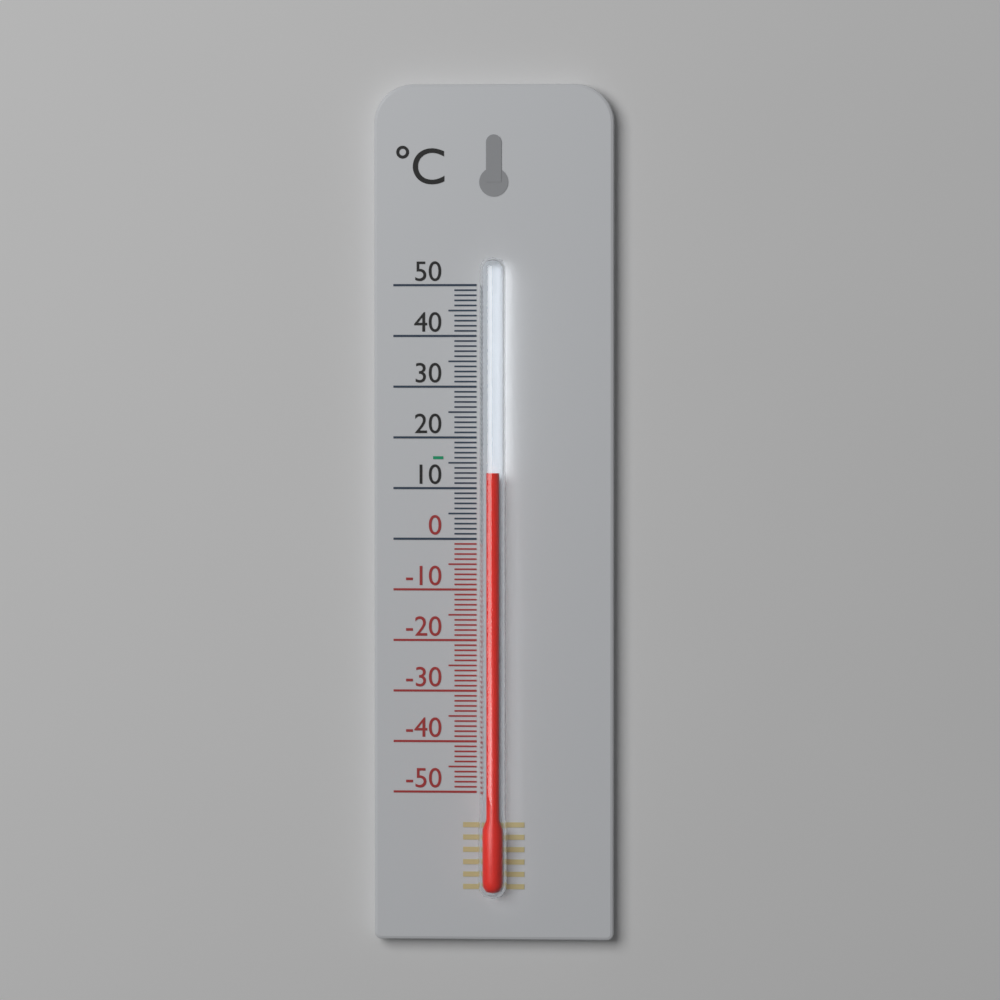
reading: 13 °C
